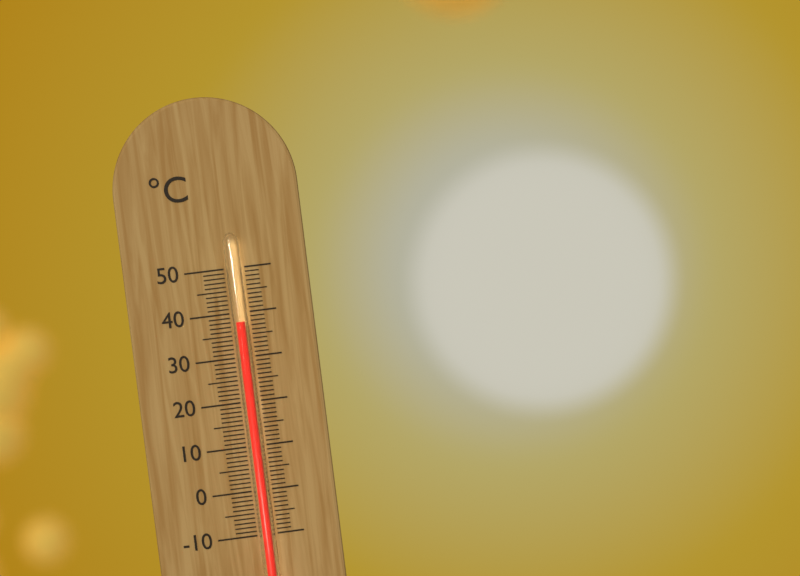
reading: 38 °C
